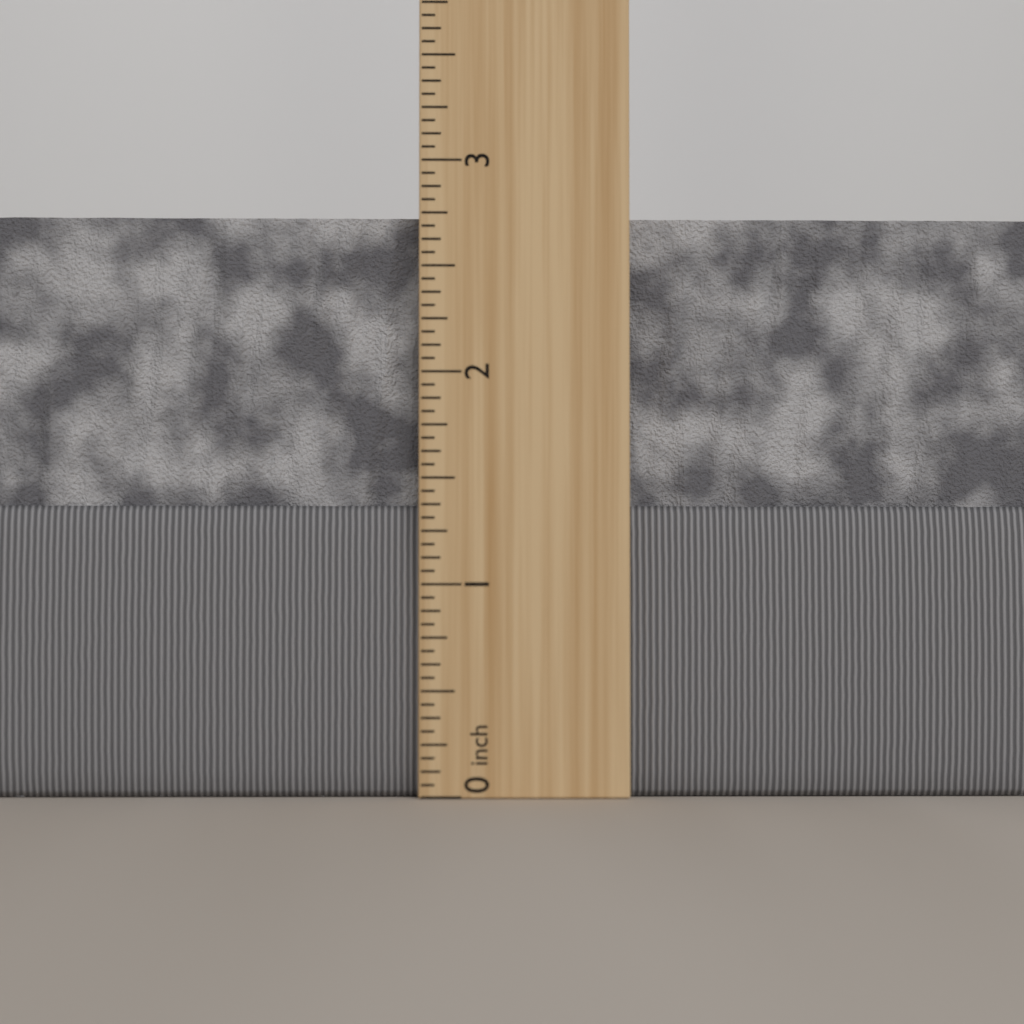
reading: 2.7500 inch
